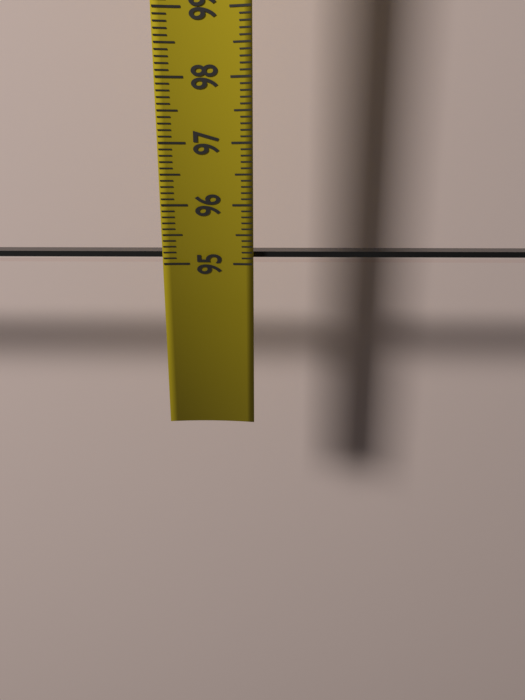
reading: 95.2 (no unit)
